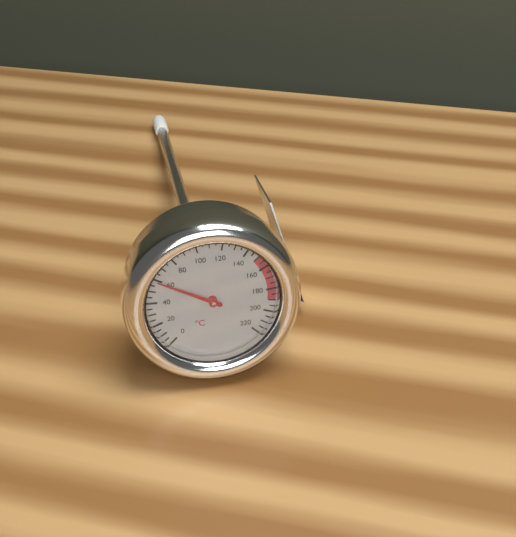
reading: 60 °C
